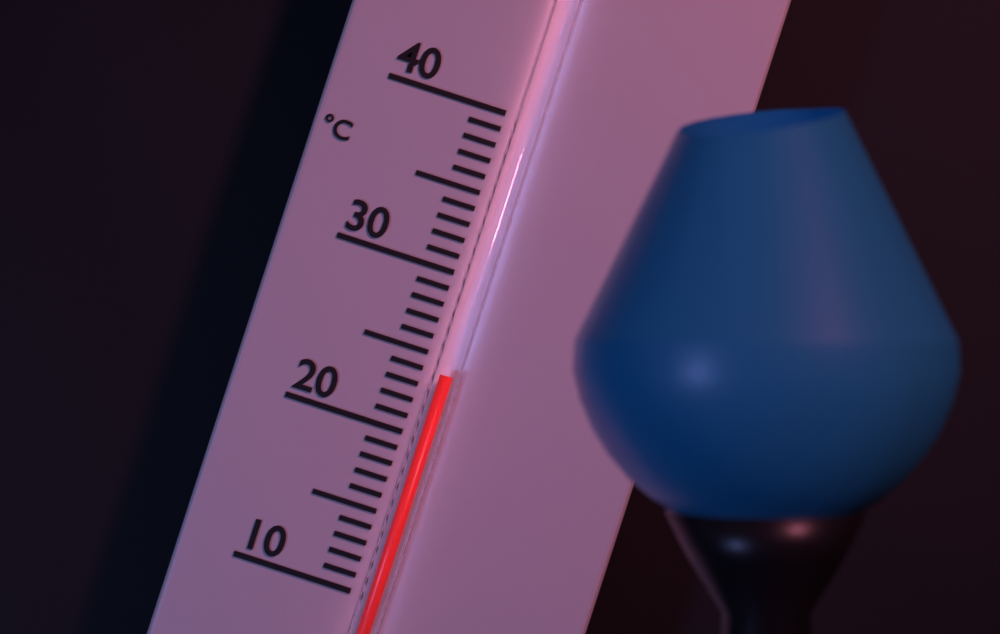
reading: 24 °C
